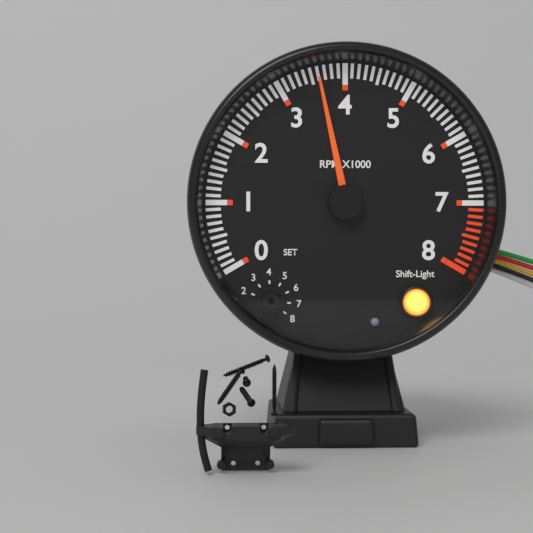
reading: 3600 RPM
